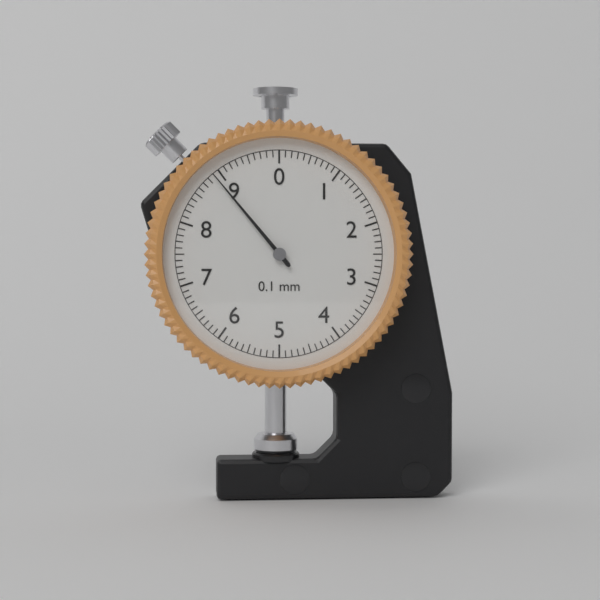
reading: 8.9 mm
